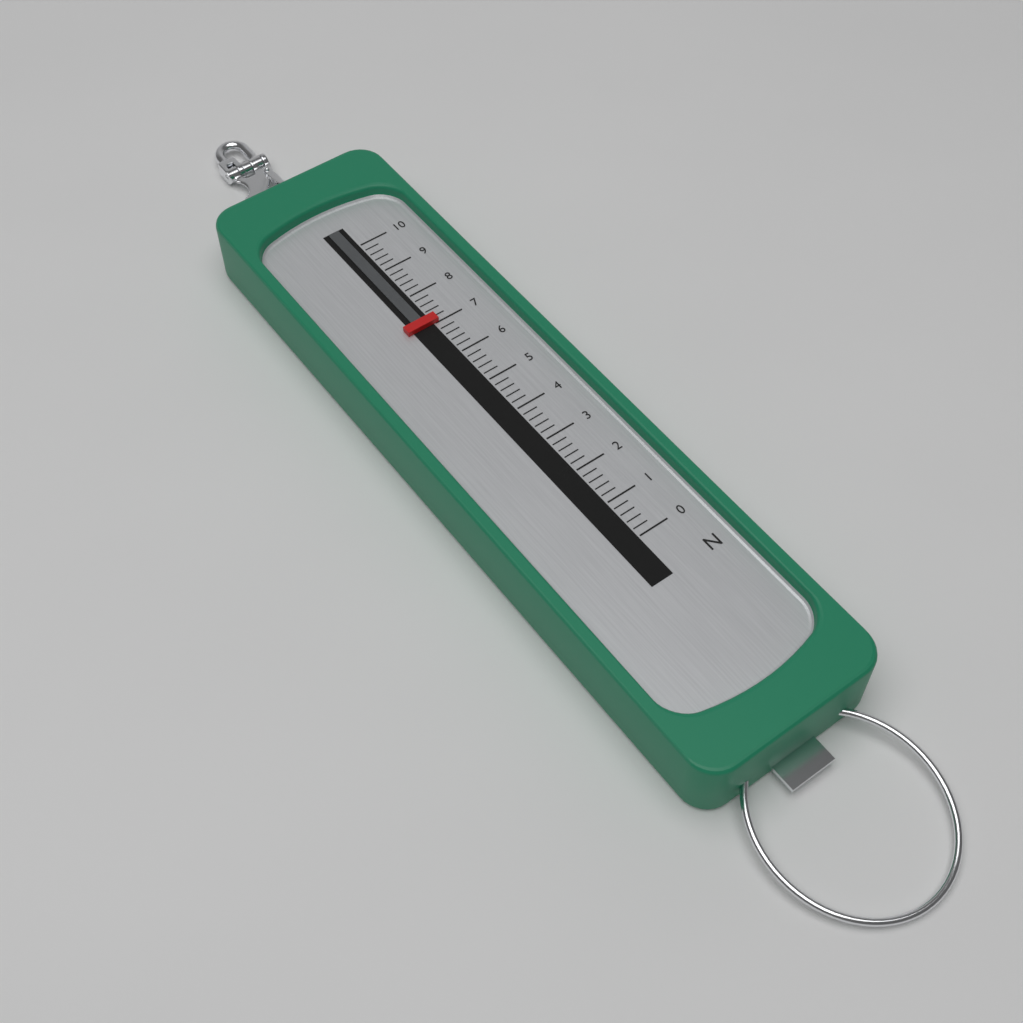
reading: 7.0 N
